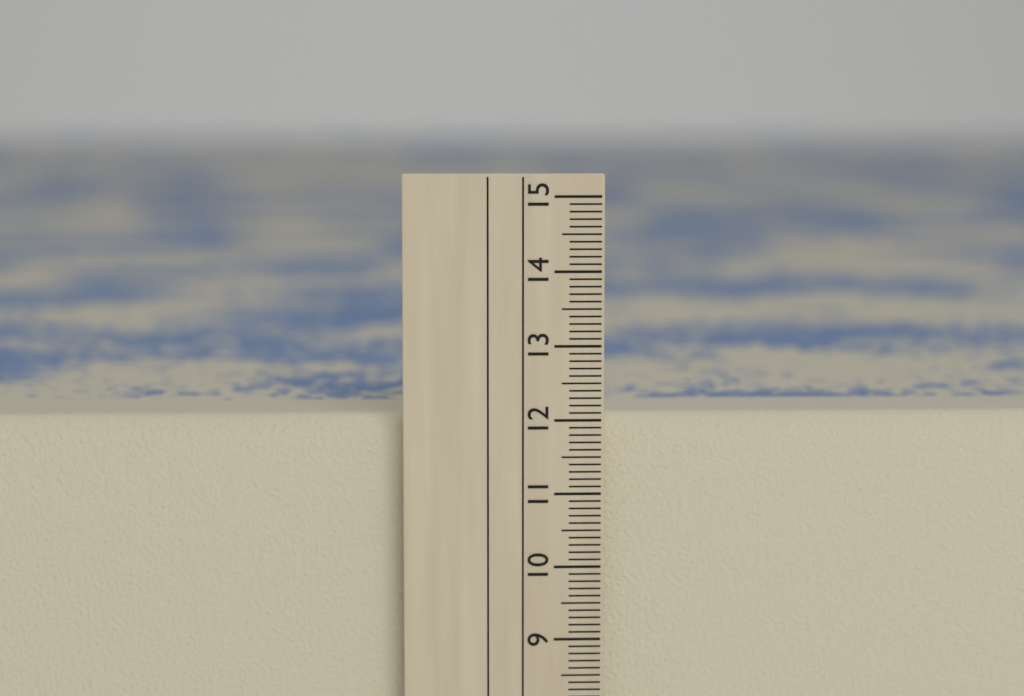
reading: 12.0 cm
